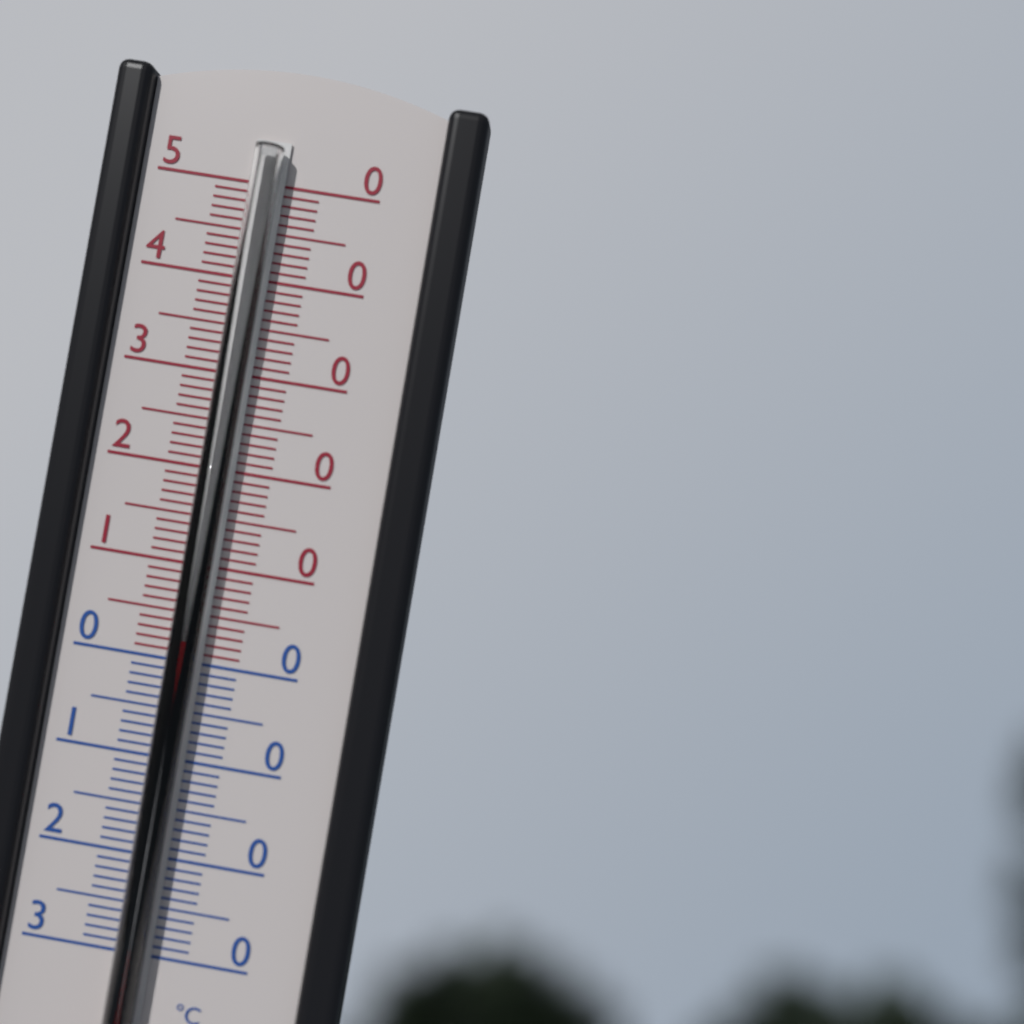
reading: 3 °C
